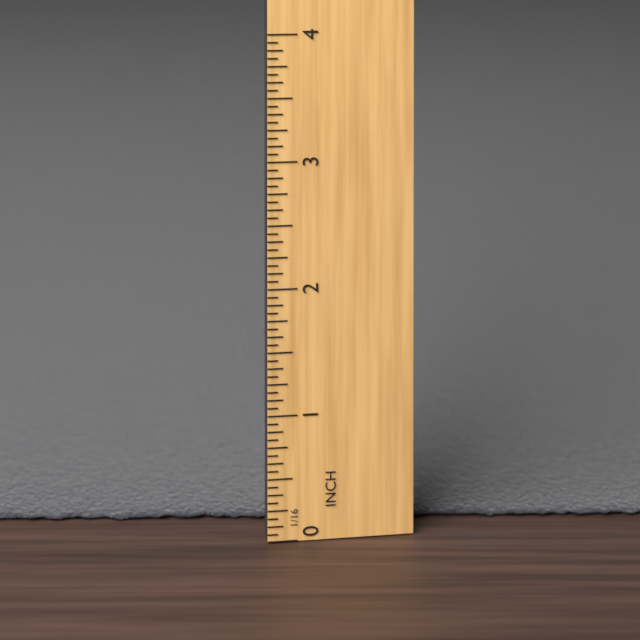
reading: 0.0625 in
